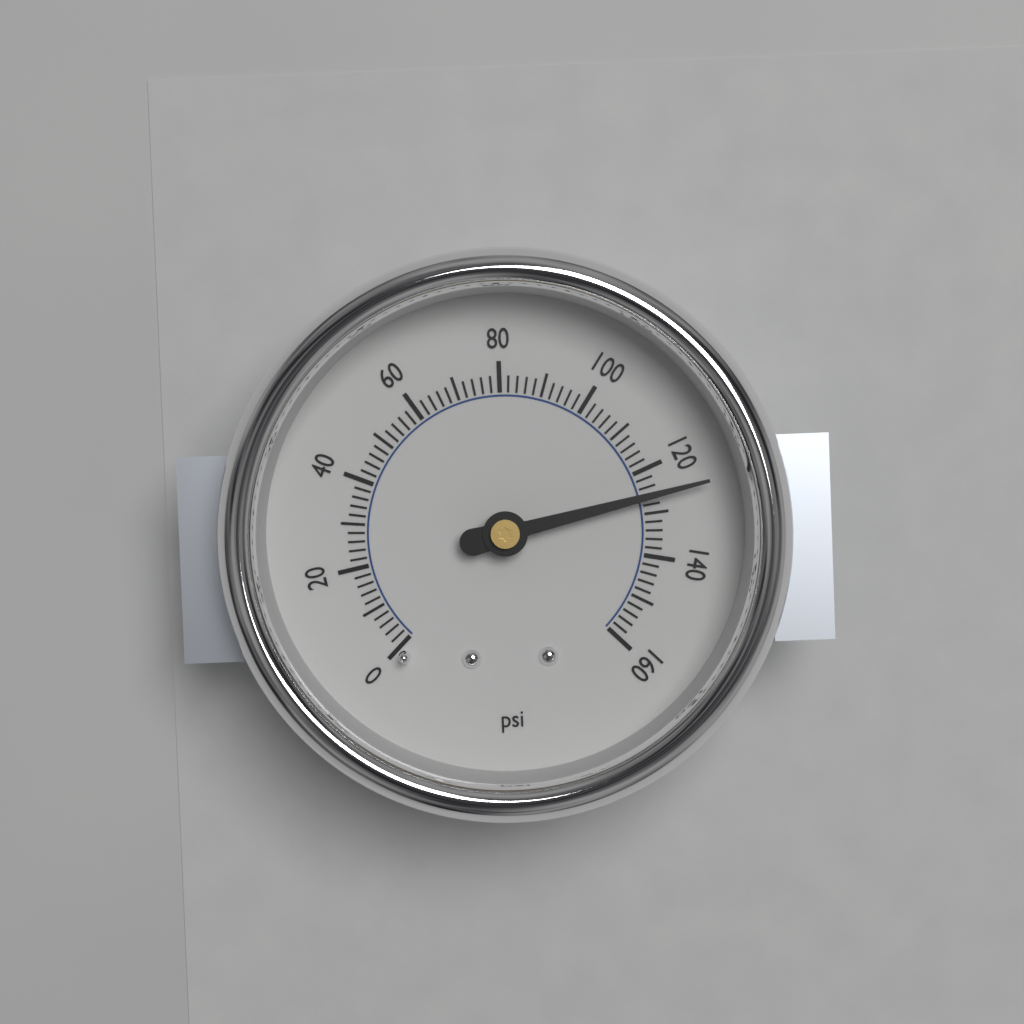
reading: 126 psi
